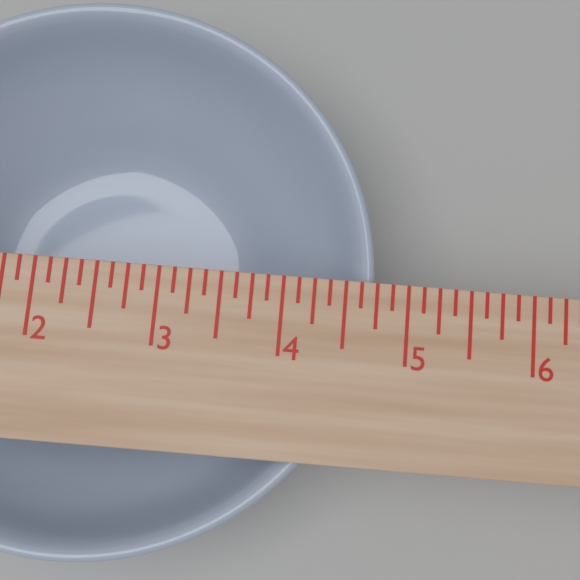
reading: 4.750 in
